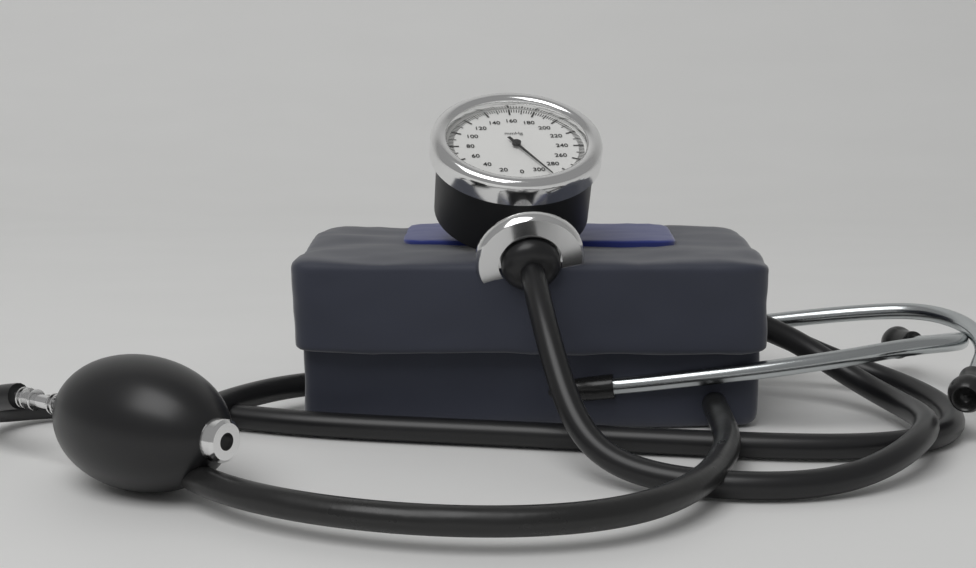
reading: 294 mmHg
